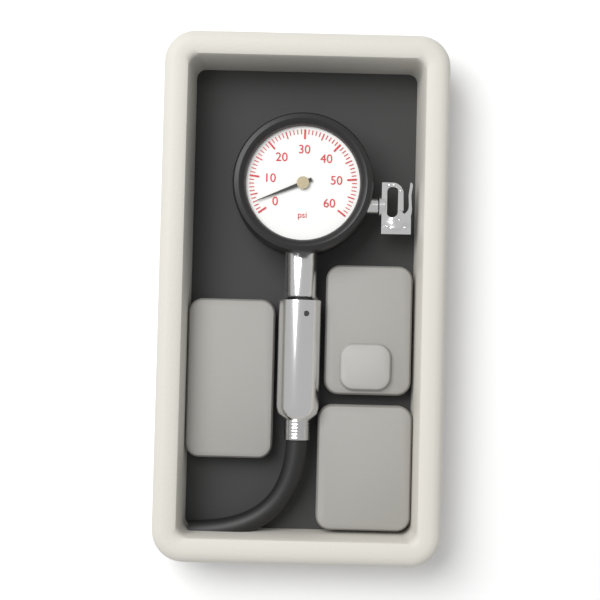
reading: 3 psi
